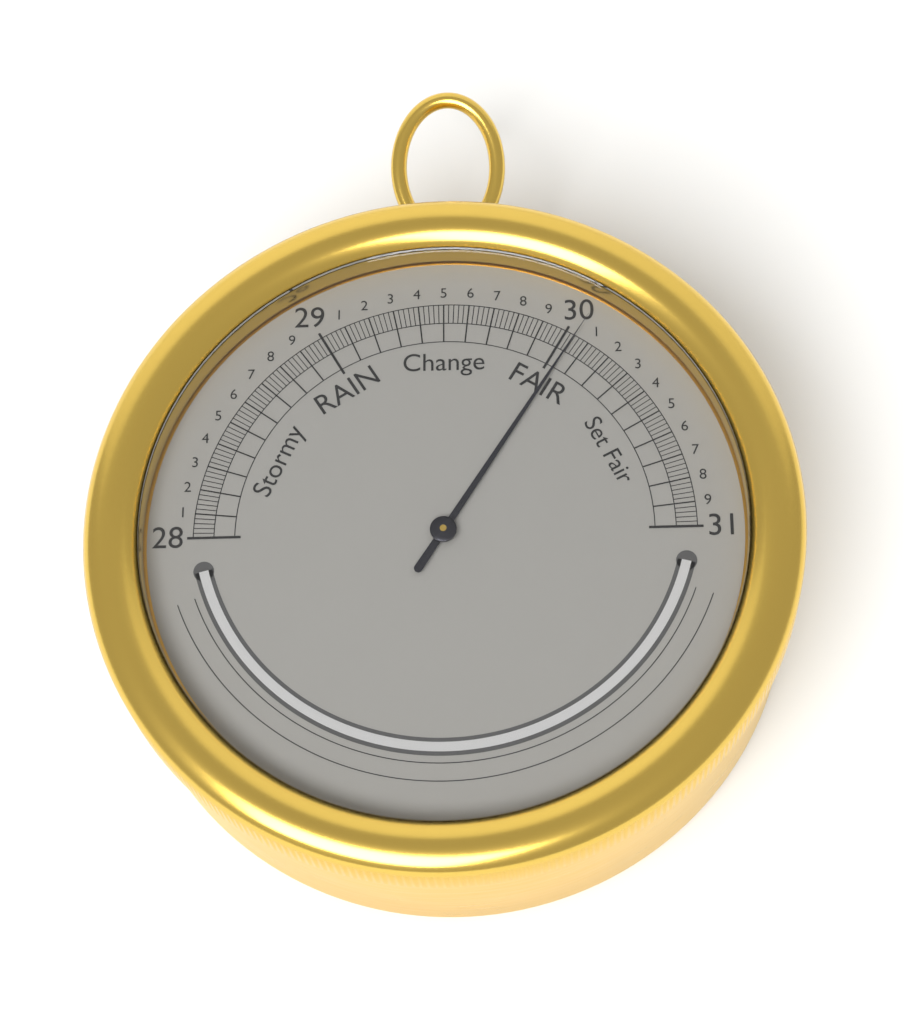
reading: 30.04 inHg
